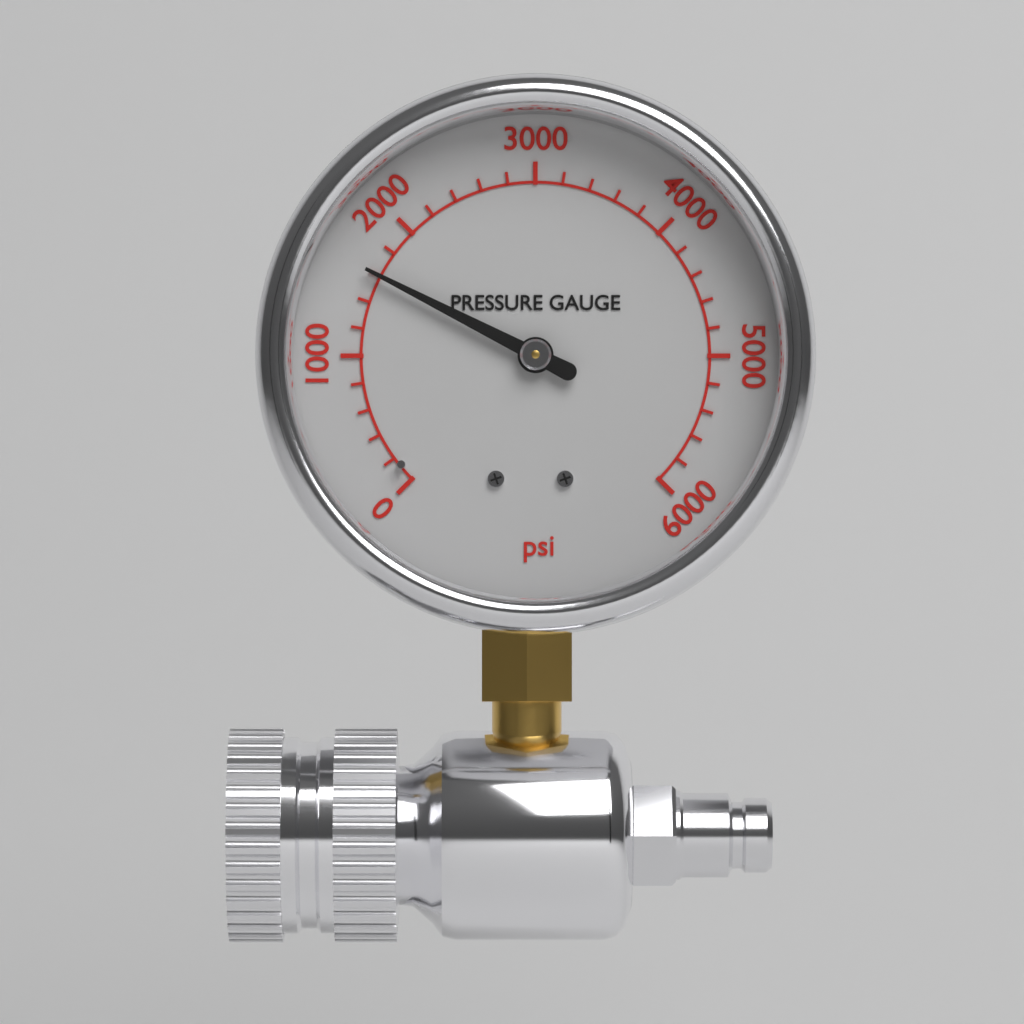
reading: 1600 psi
